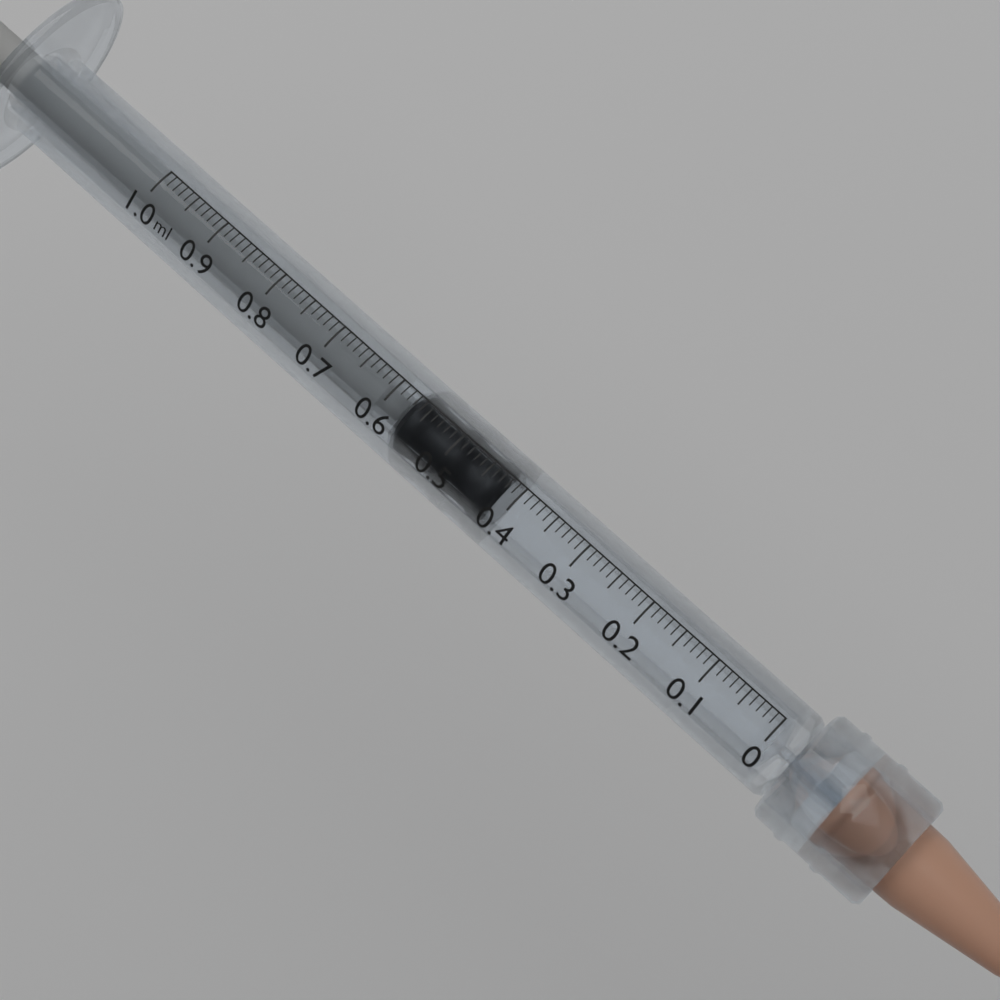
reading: 0.42 ml
